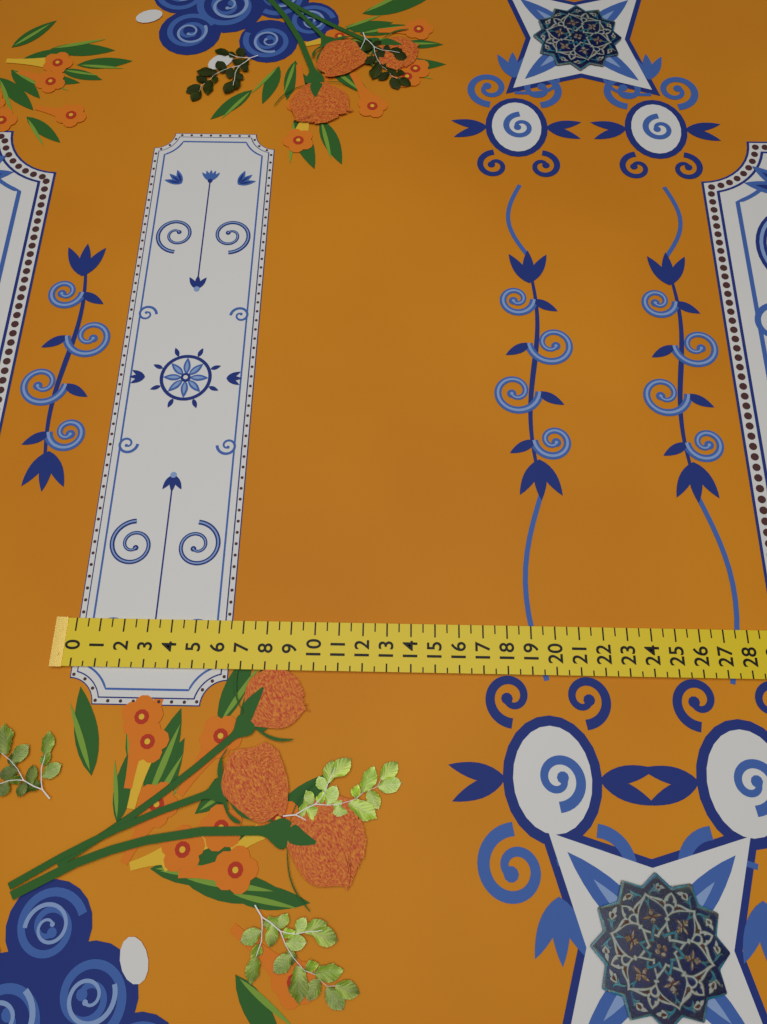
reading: 6.5 (no unit)
